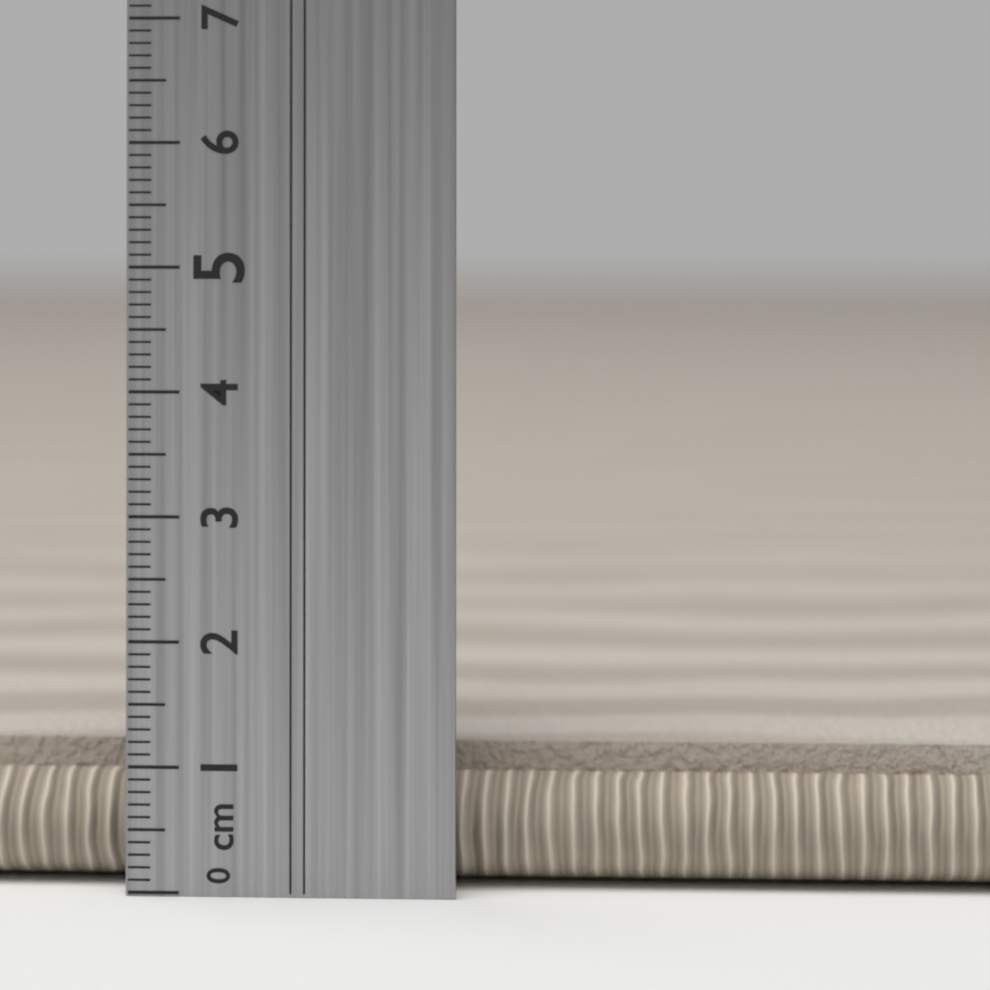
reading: 1.1 cm
